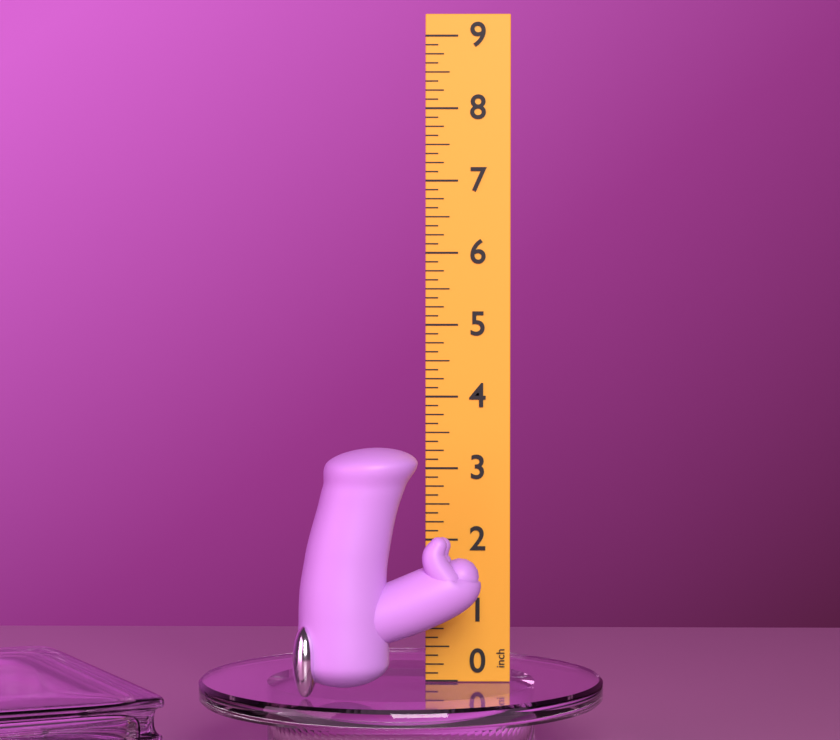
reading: 3.375 inch
